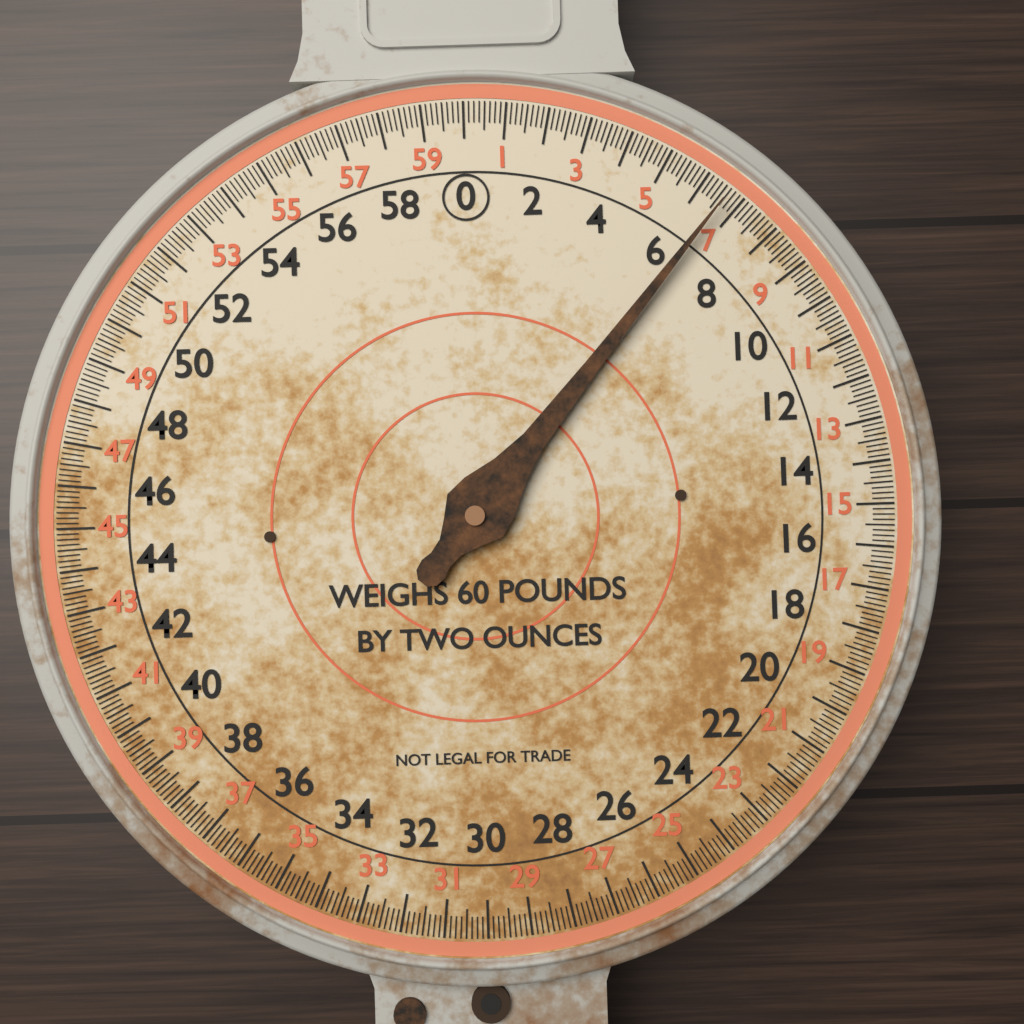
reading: 6.625 lb
